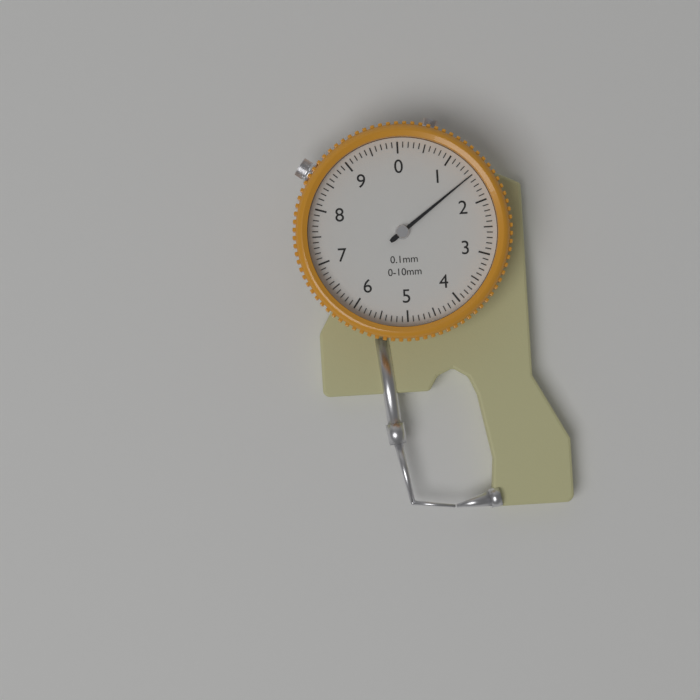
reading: 1.5 mm
